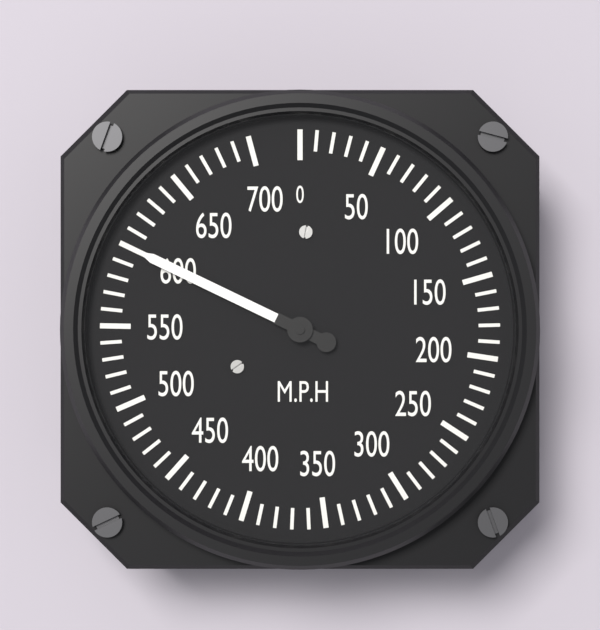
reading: 600 mph
